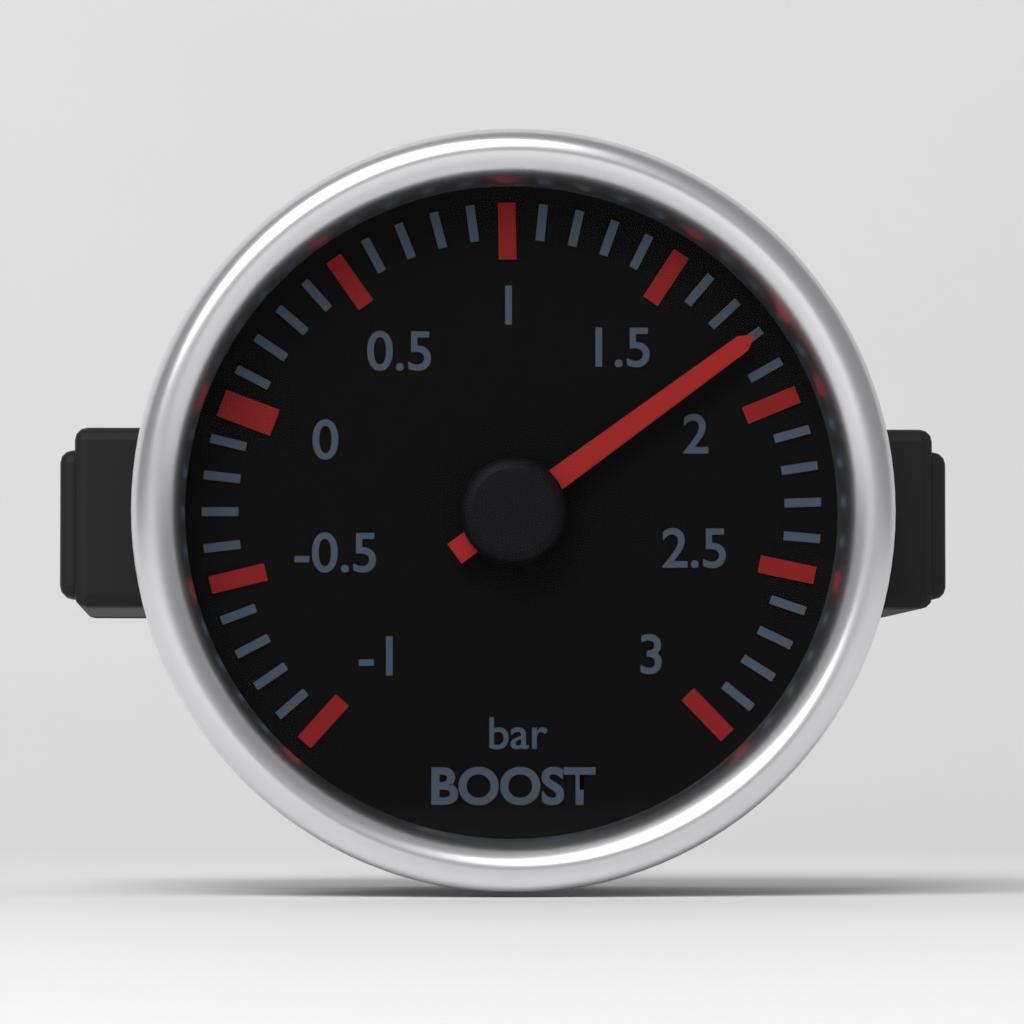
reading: 1.8 bar
